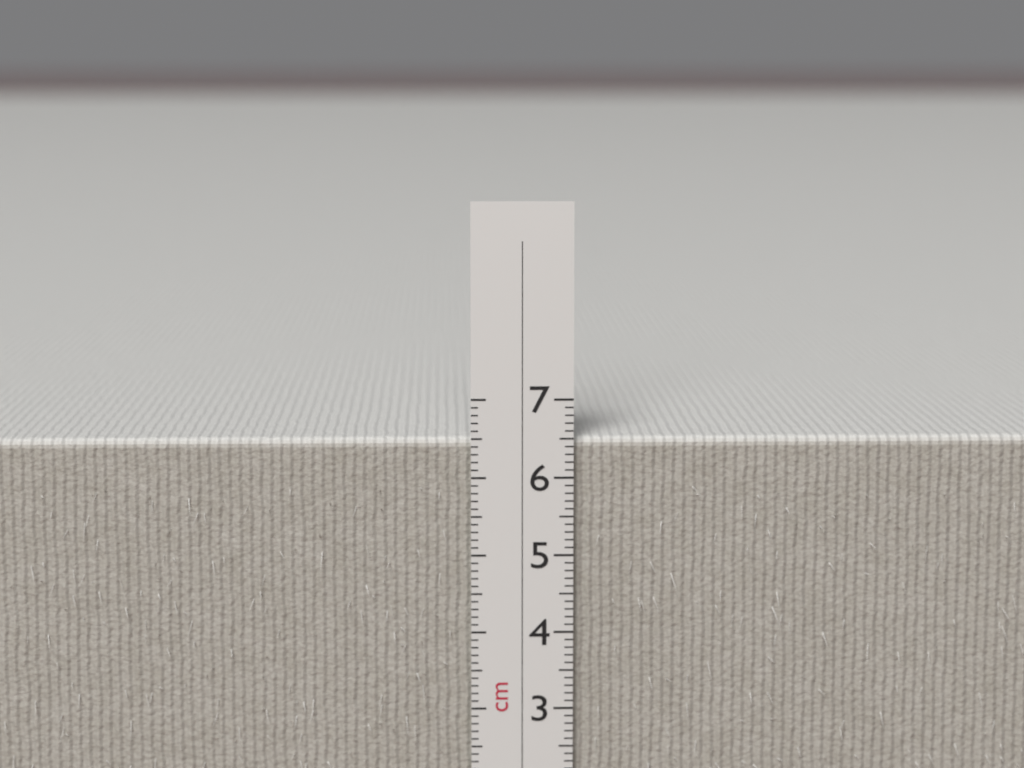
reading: 6.5 cm
